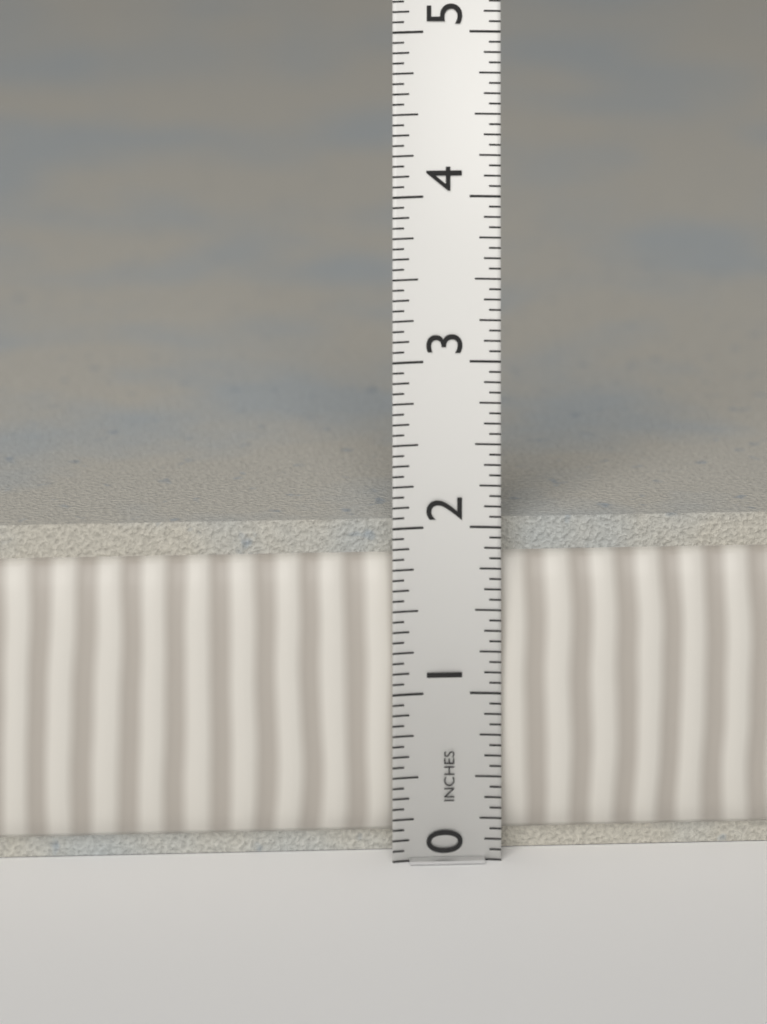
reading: 2.0000 in
